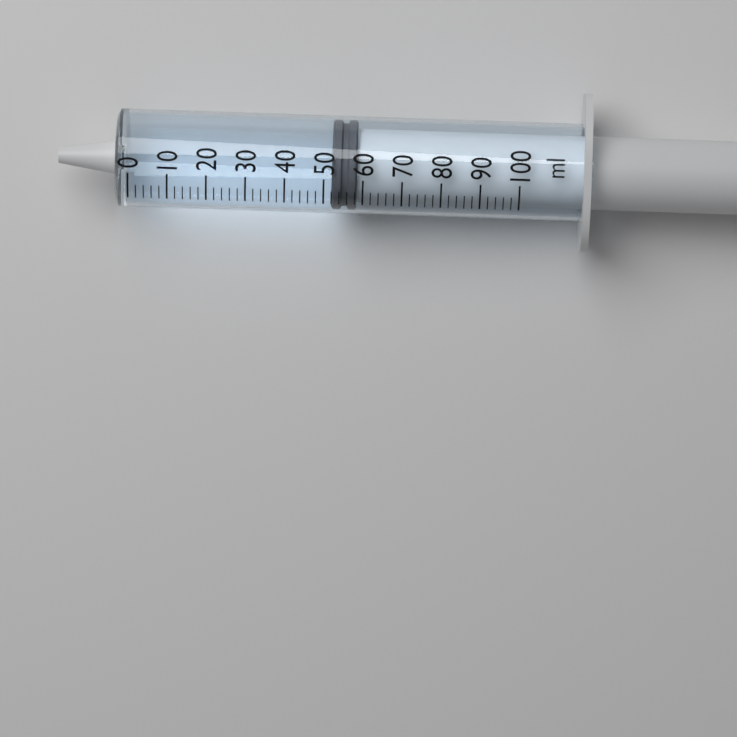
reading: 52 ml
